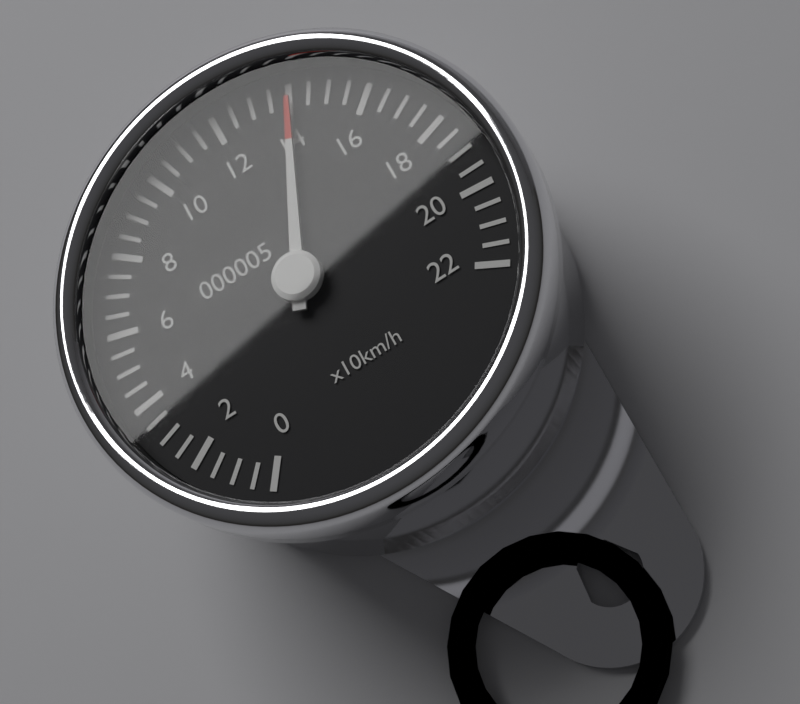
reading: 140 km/h
